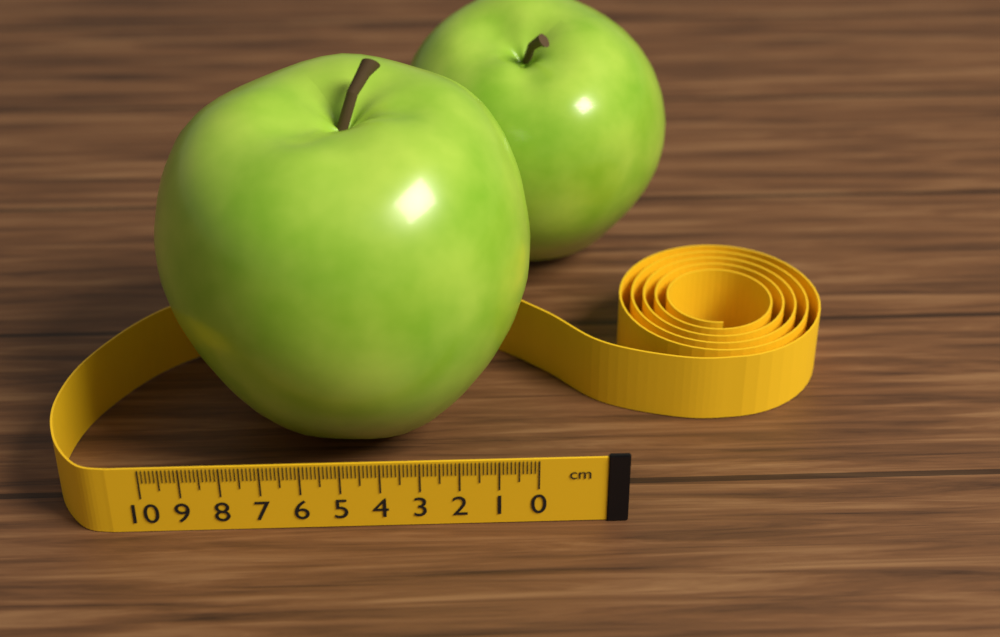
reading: 9.8 cm
